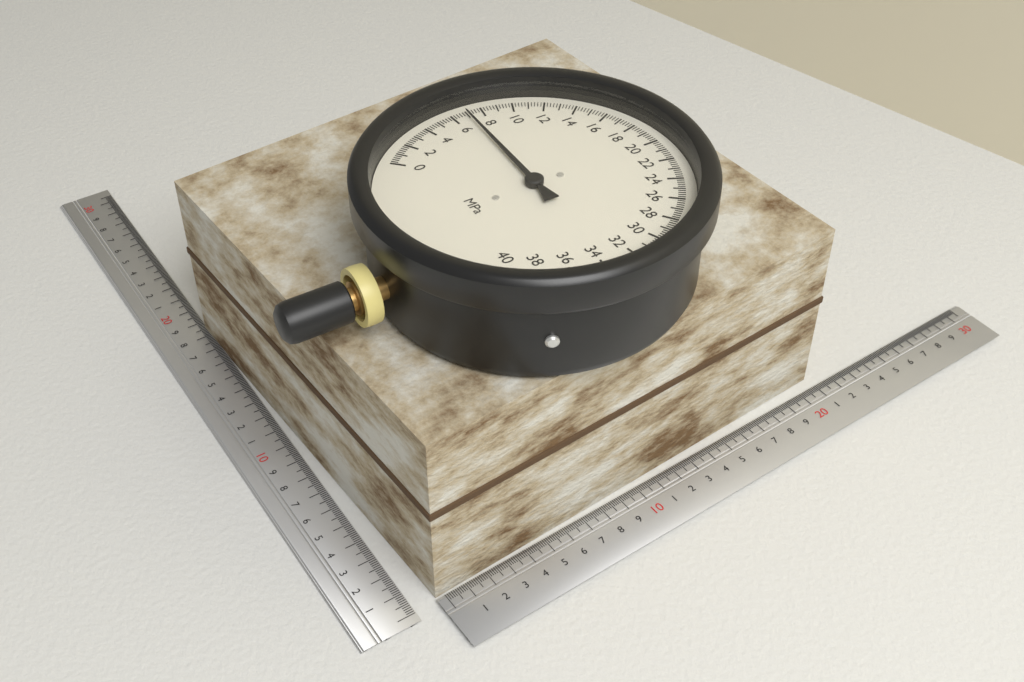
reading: 7.0 MPa
